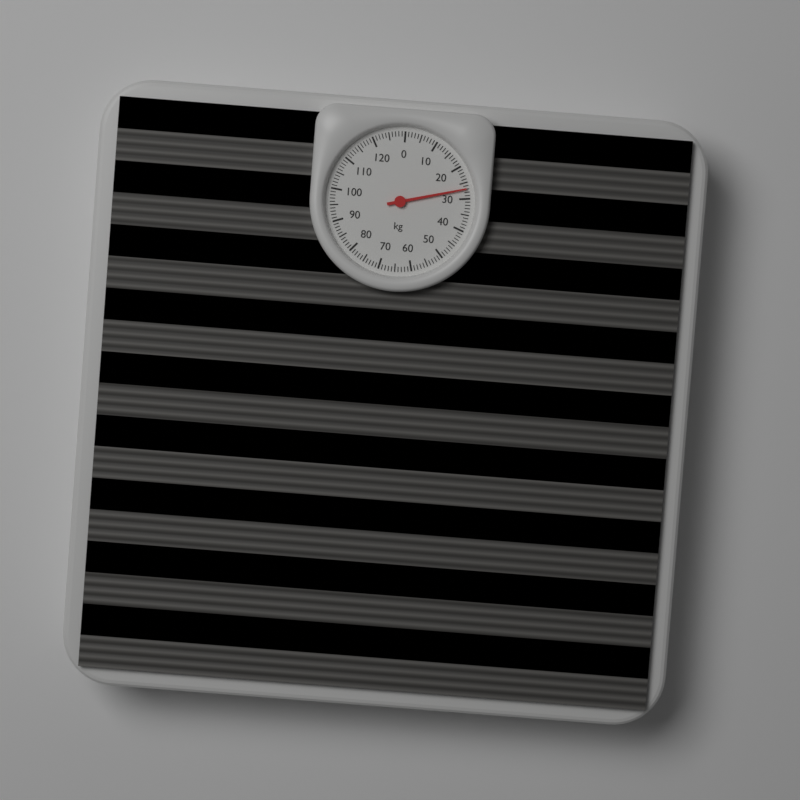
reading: 27 kg
